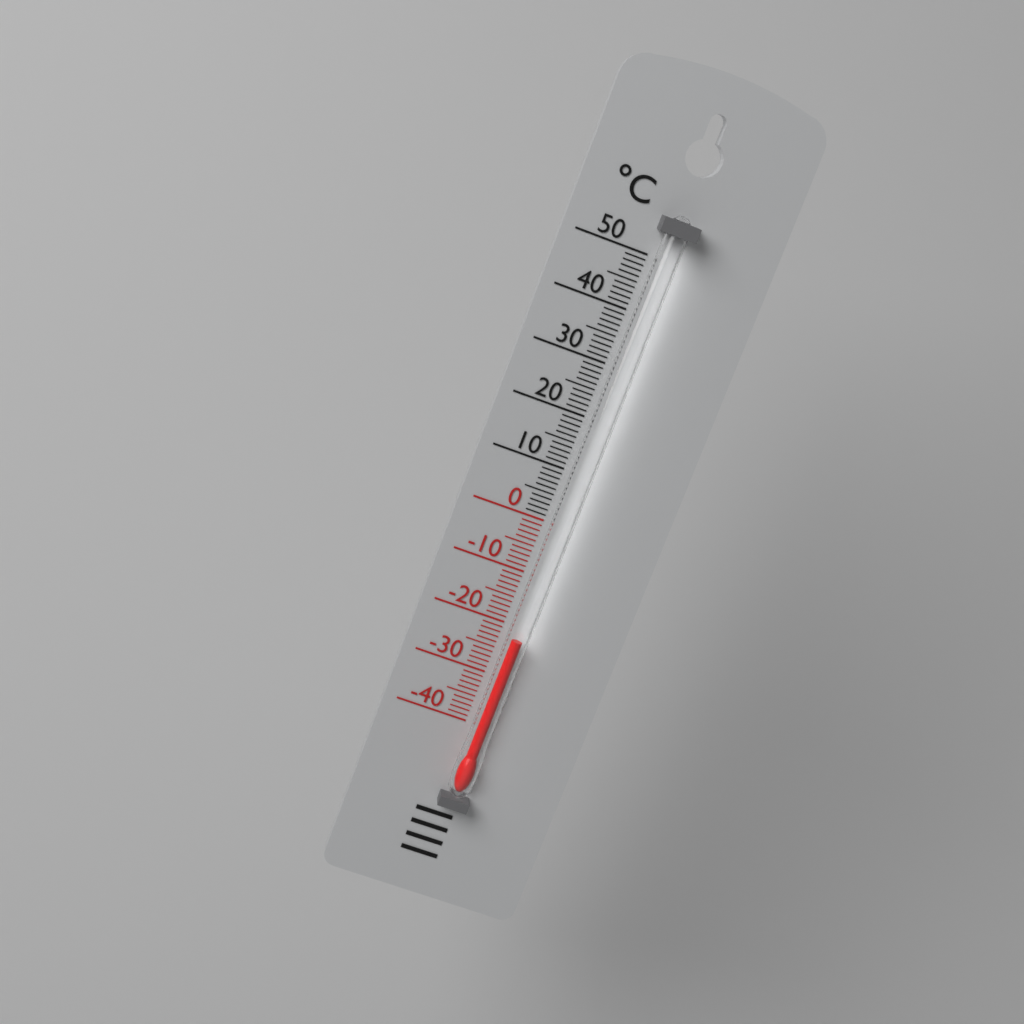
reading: -22 °C
